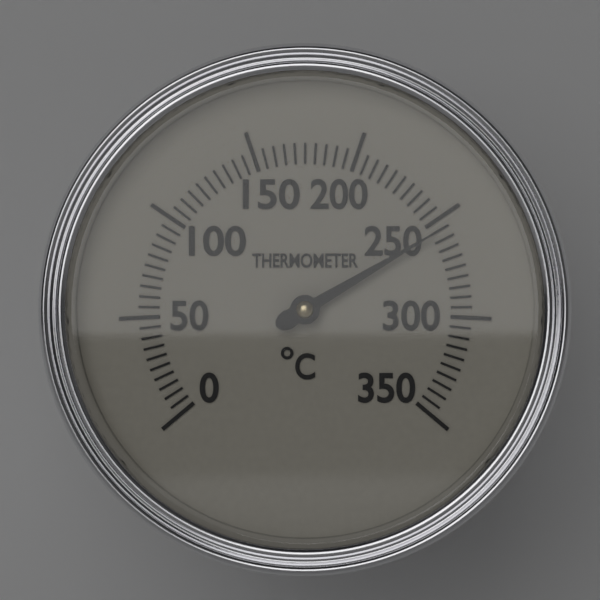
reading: 255 °C
